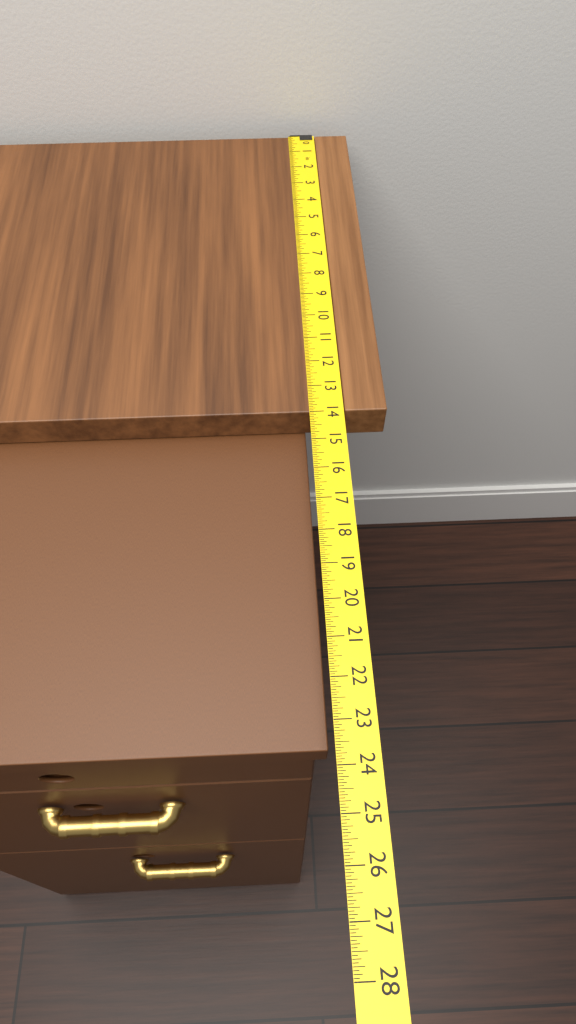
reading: 14.0000 in
